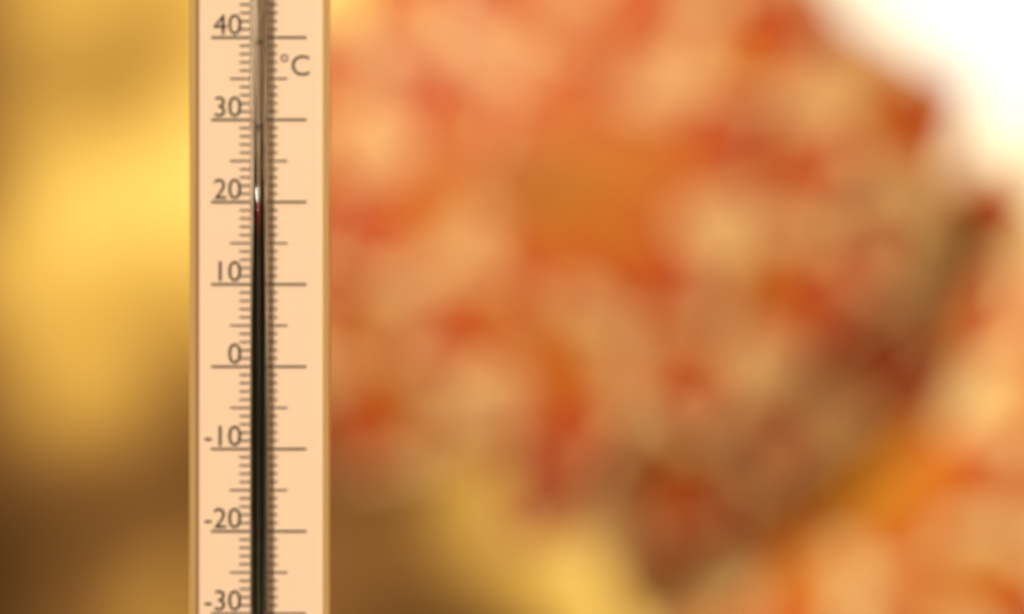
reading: 20 °C
